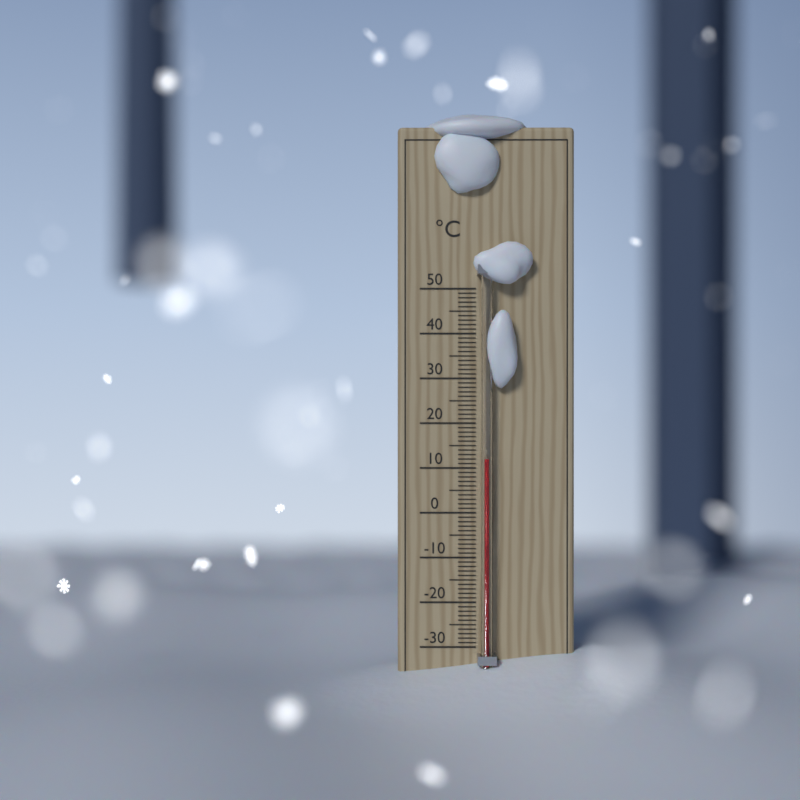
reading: 12 °C
